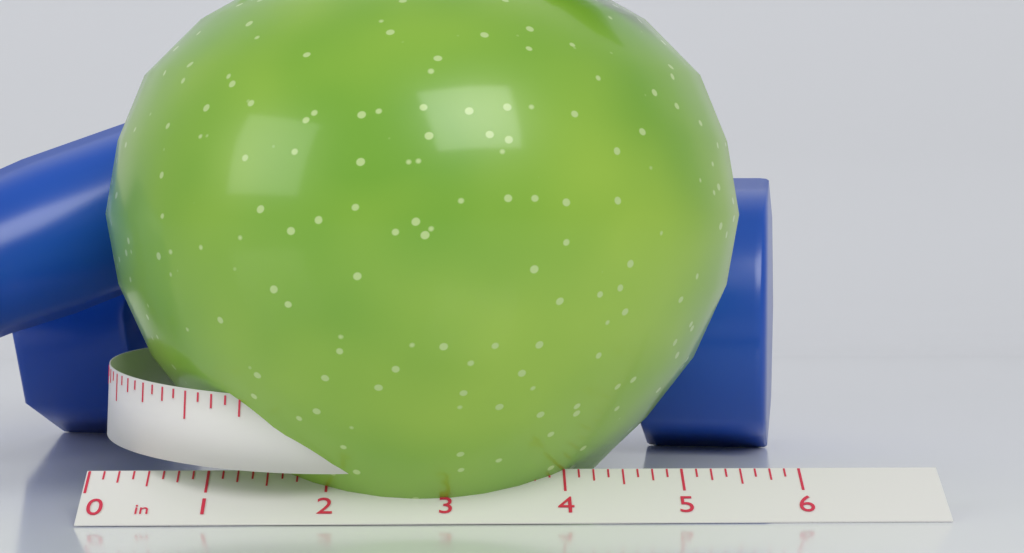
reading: 5.625 in
